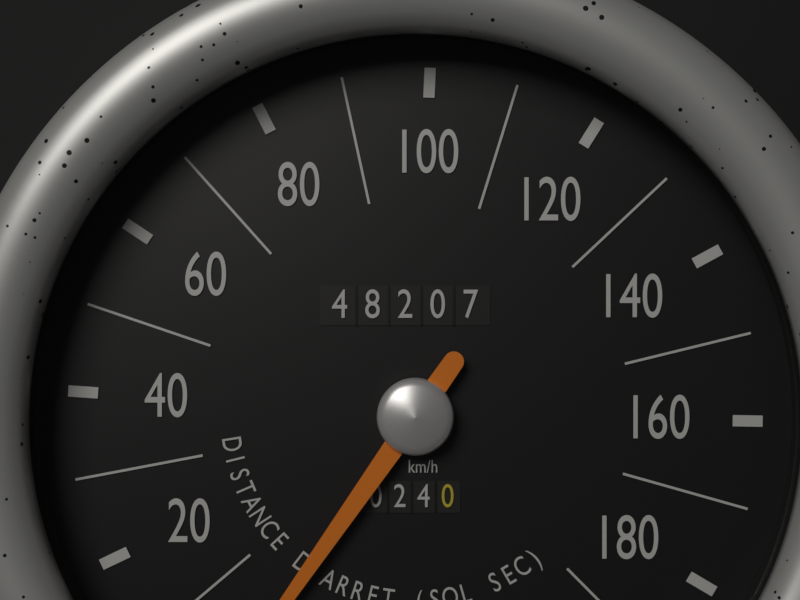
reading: 0 km/h
